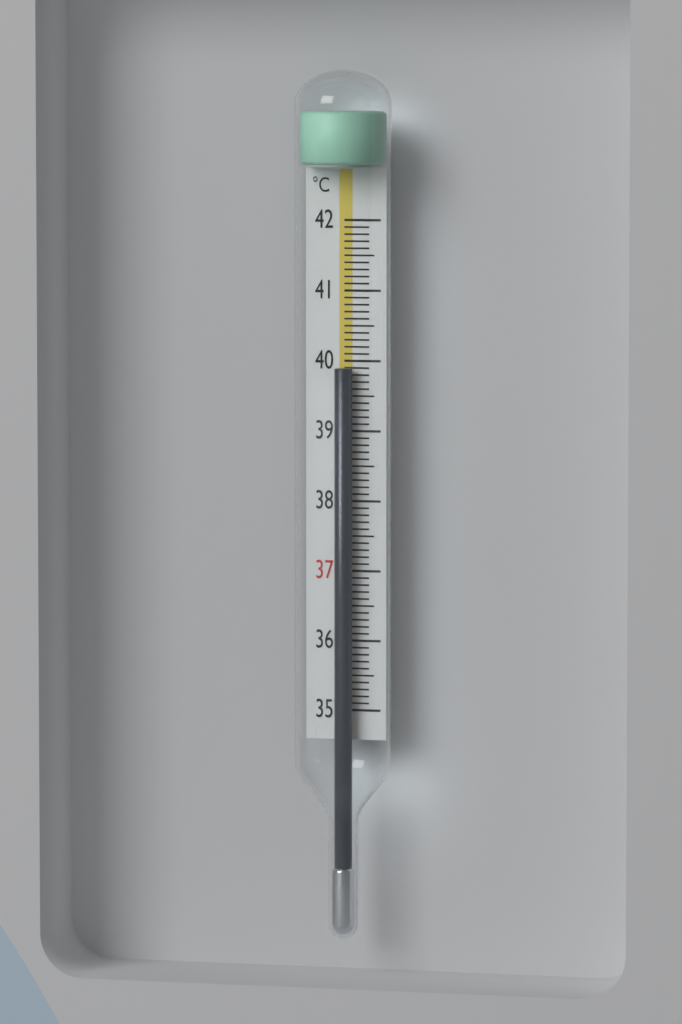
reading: 39.9 °C
